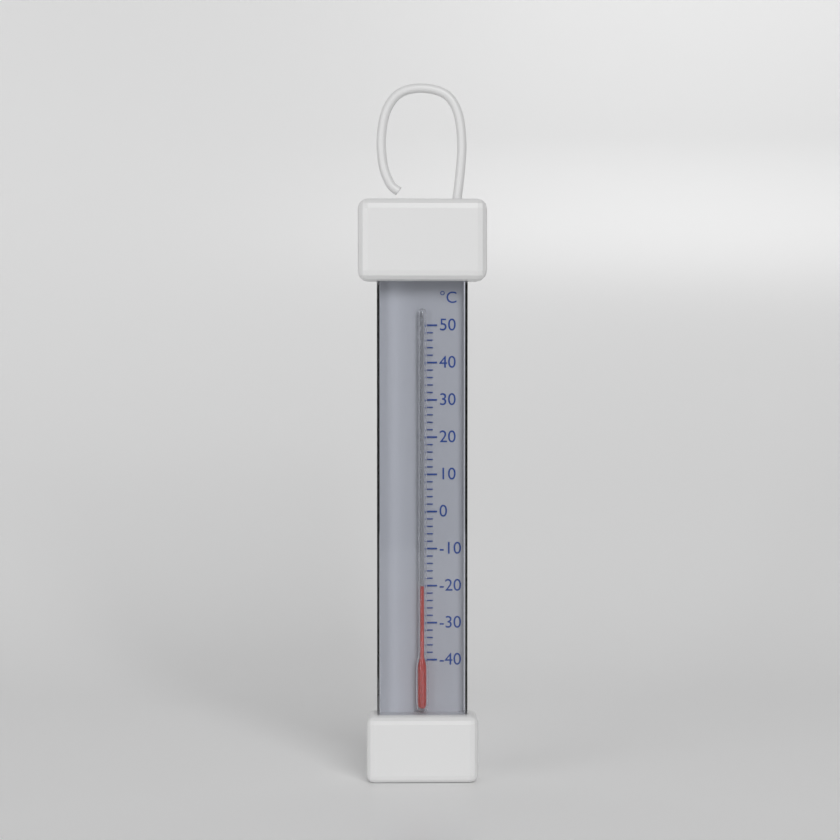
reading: -20 °C
